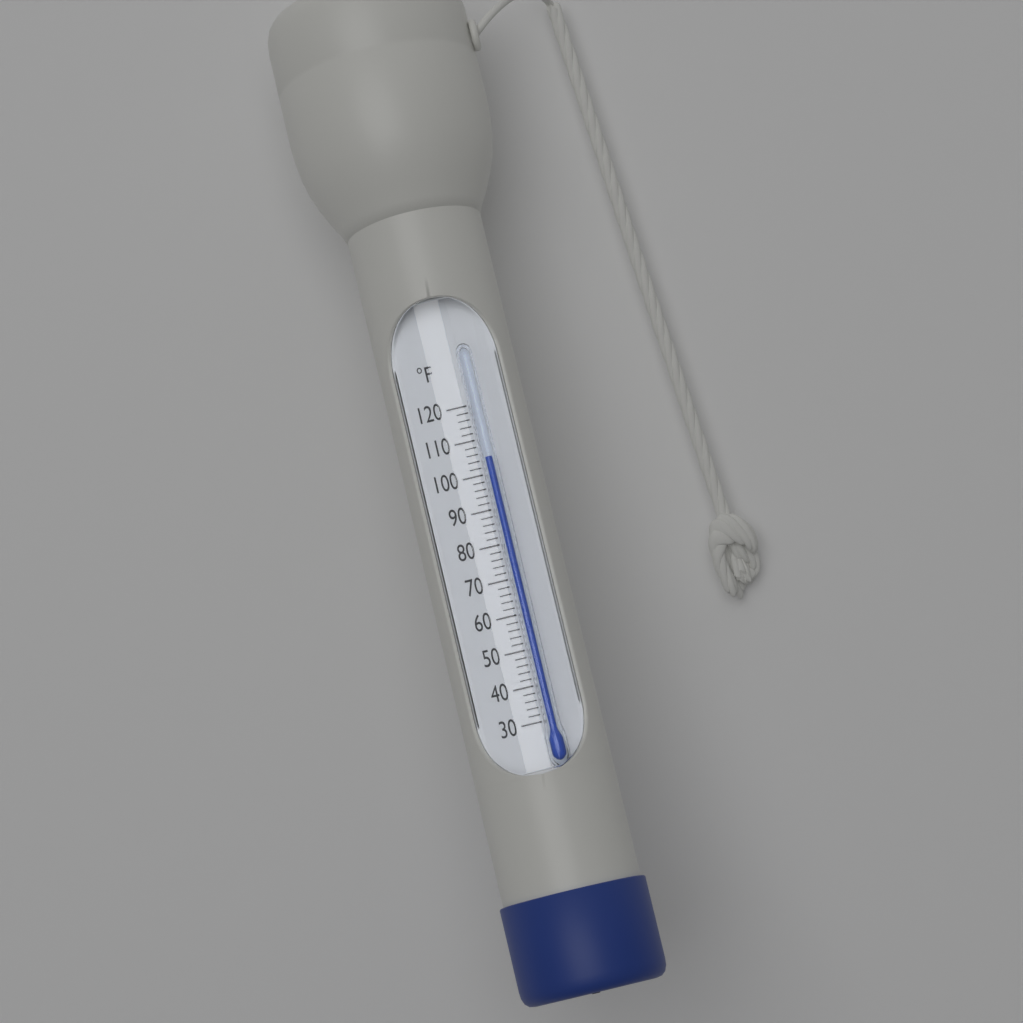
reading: 104 °F
